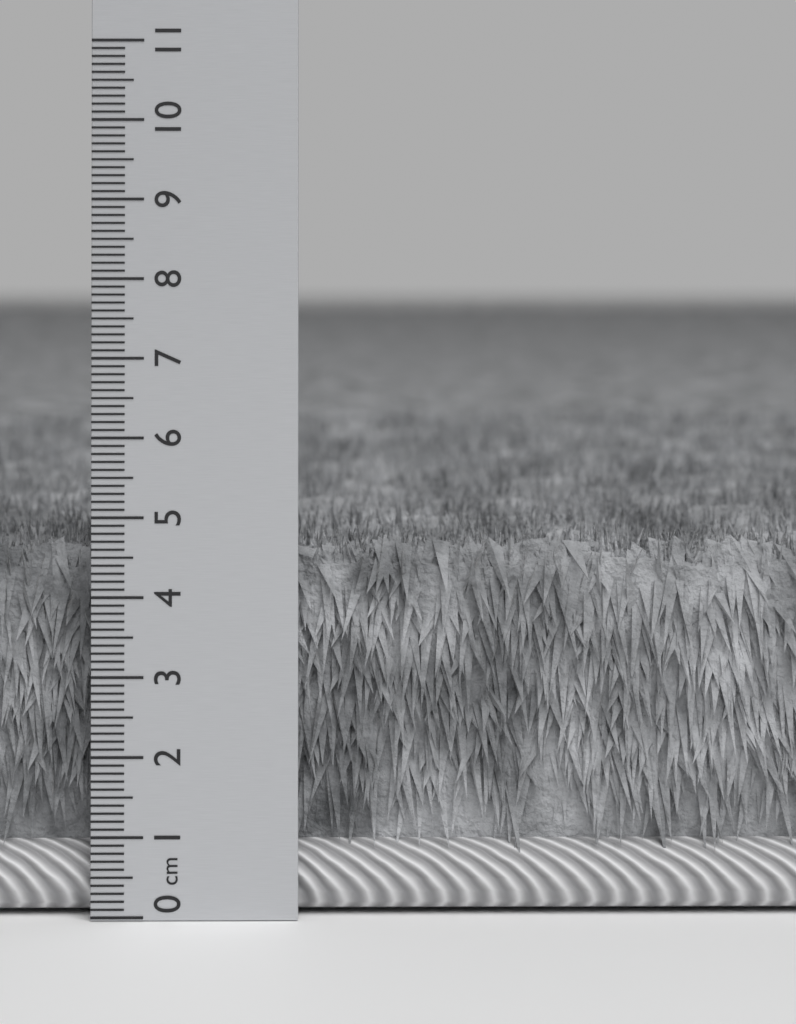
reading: 4.8 cm
